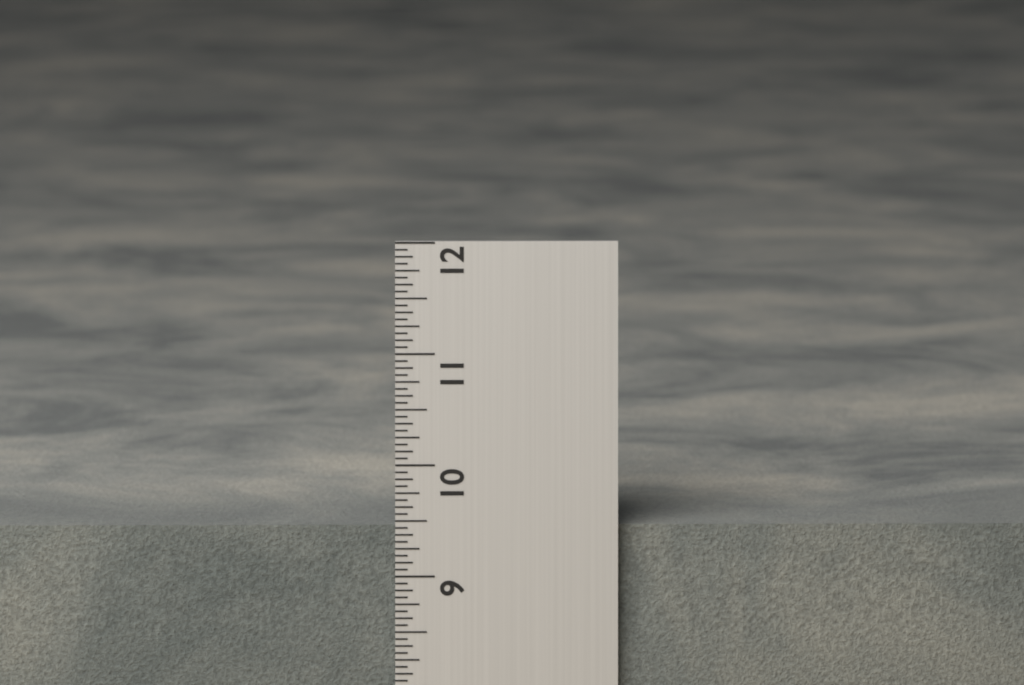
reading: 9.4375 in
